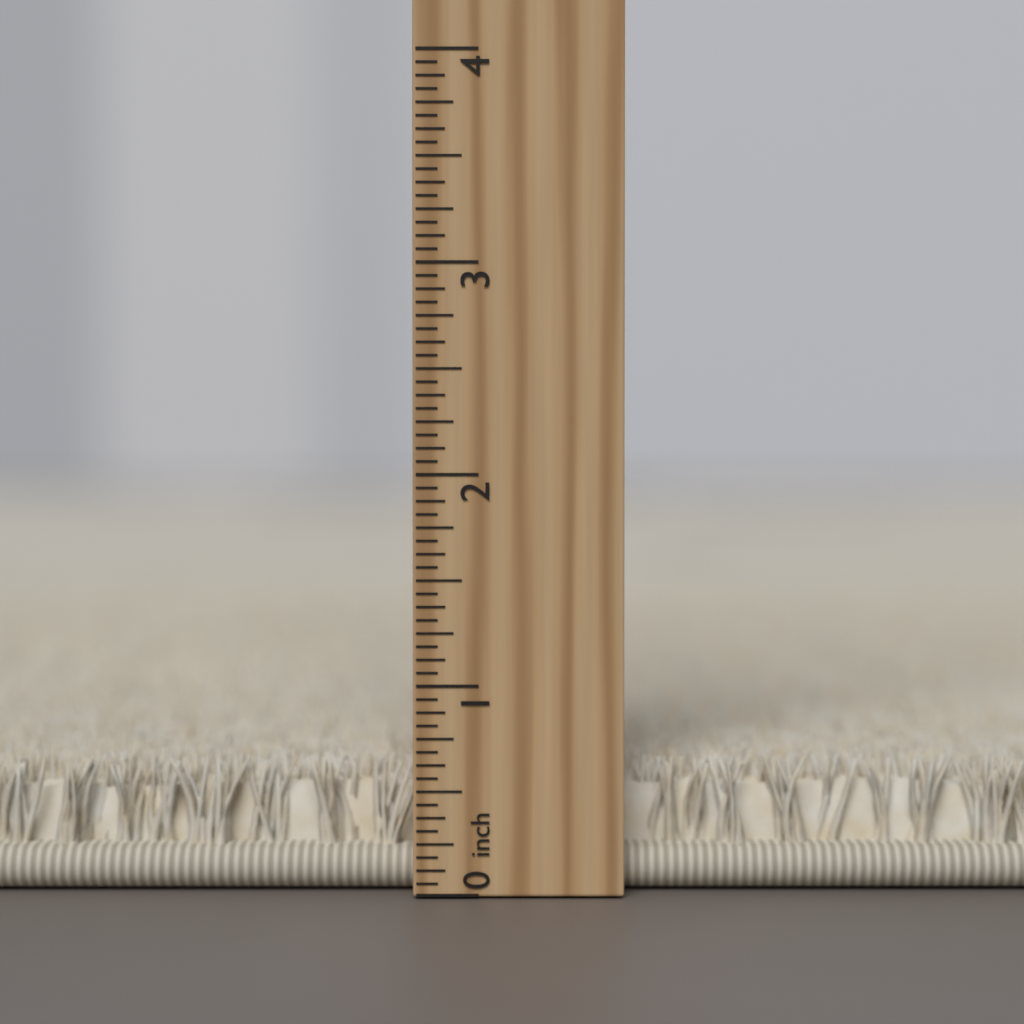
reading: 0.6250 inch
